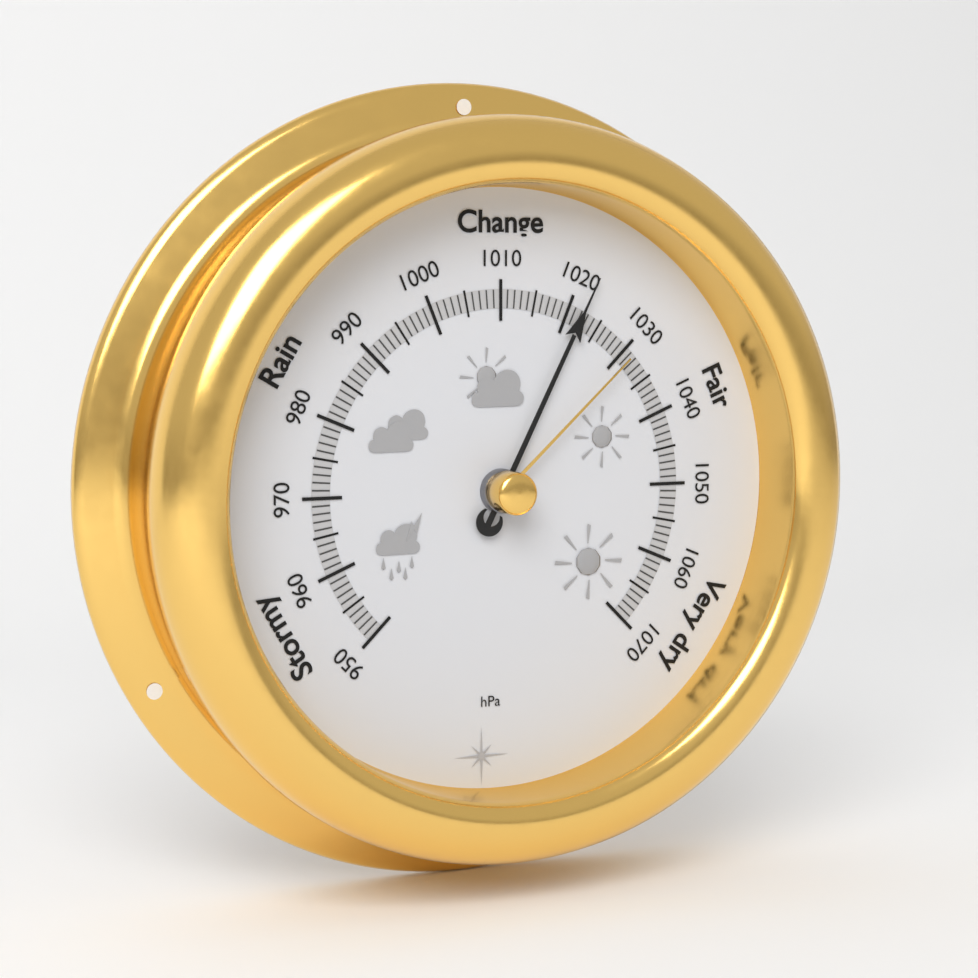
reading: 1022 hPa
